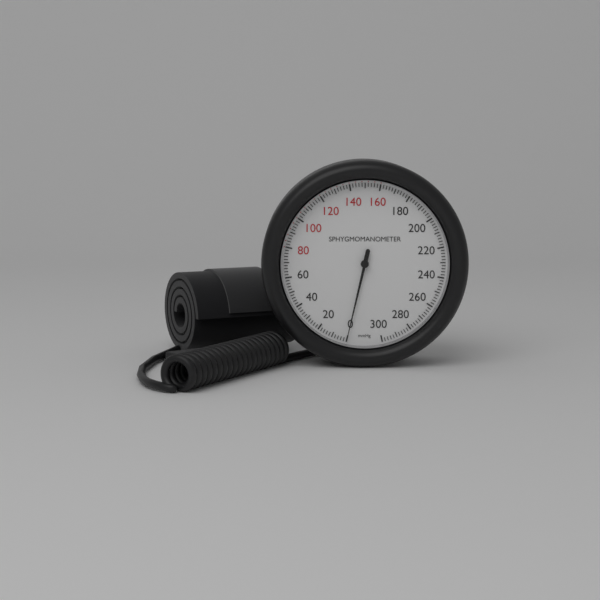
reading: 0 mmHg
